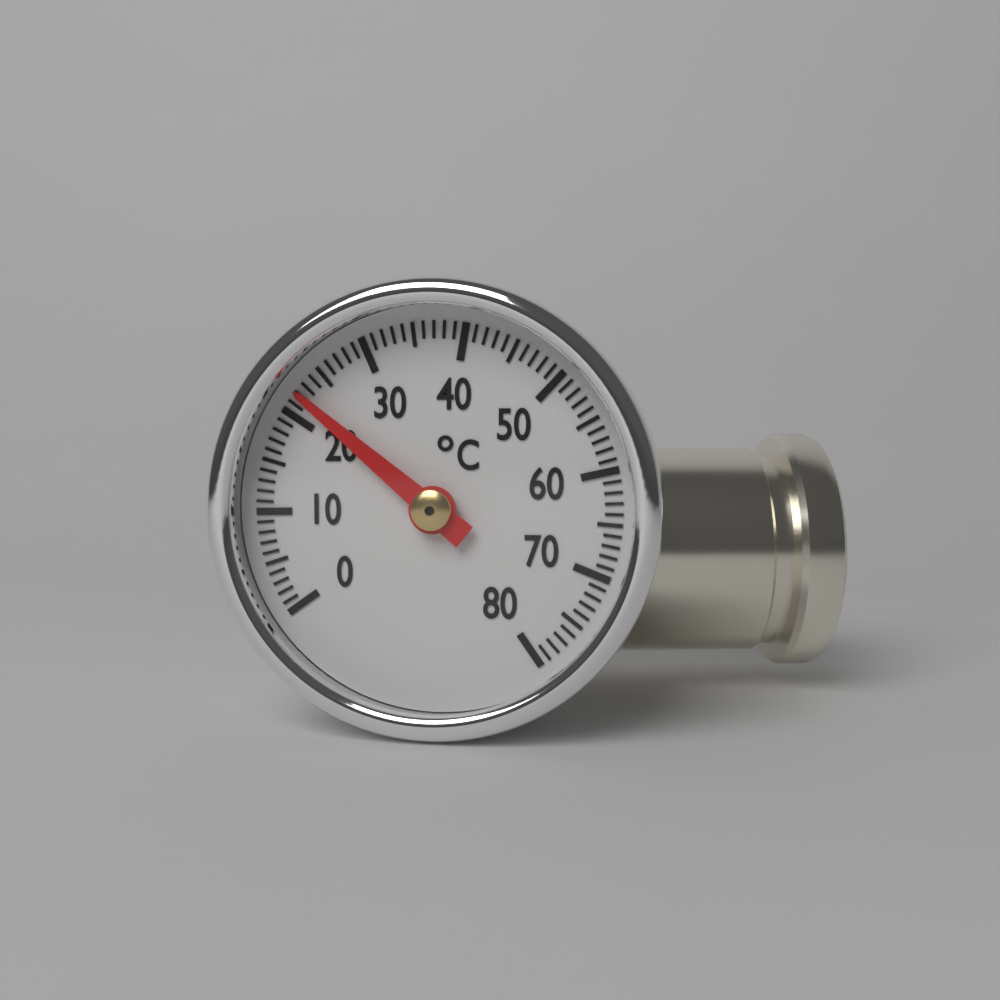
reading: 22 °C
